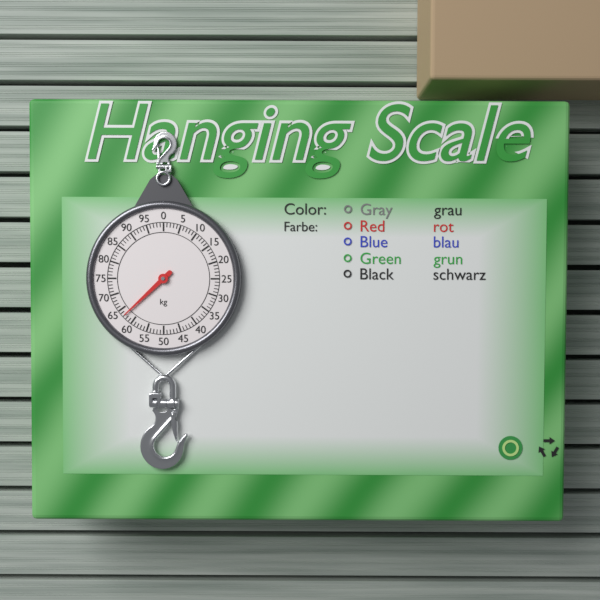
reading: 63 kg
